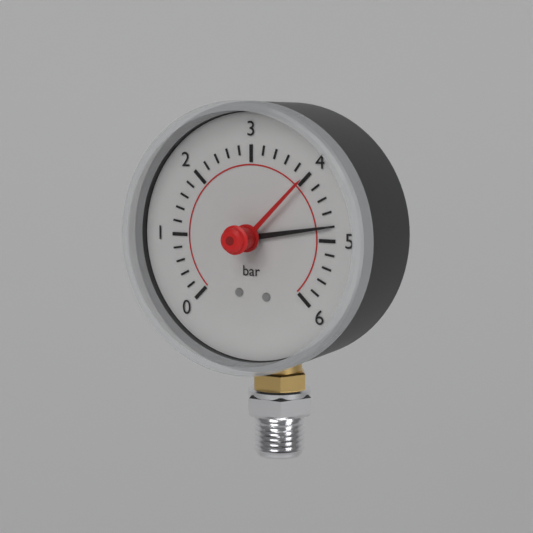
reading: 4.8 bar
